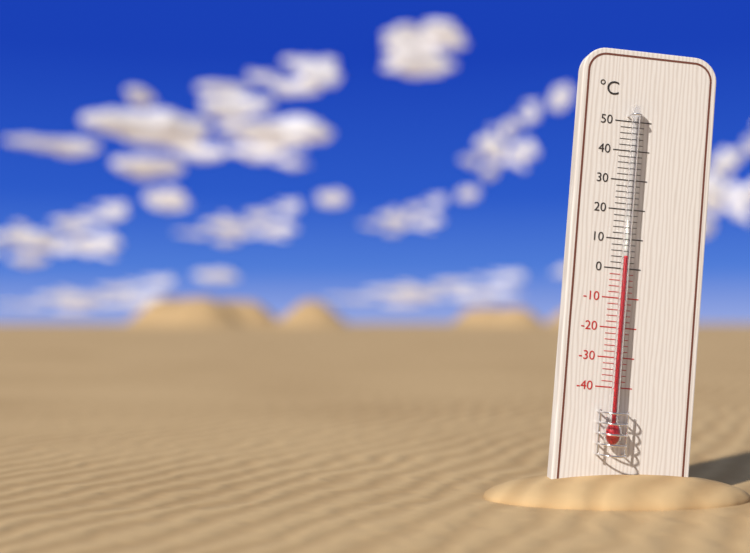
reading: 4 °C
